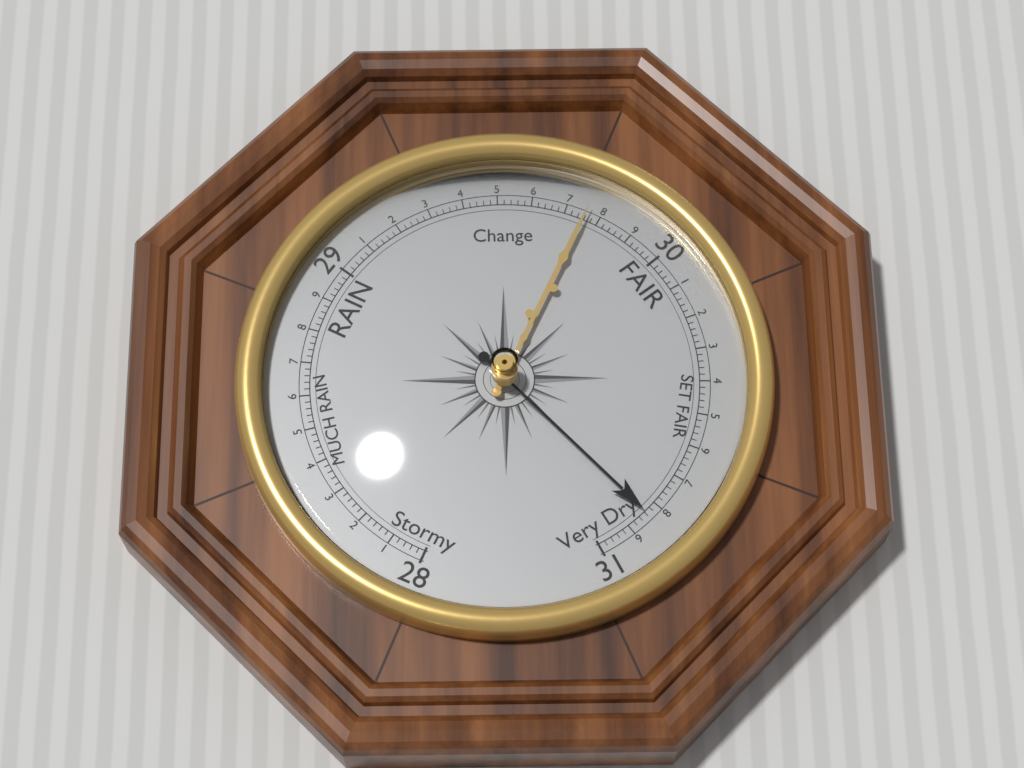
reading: 30.84 (no unit)
